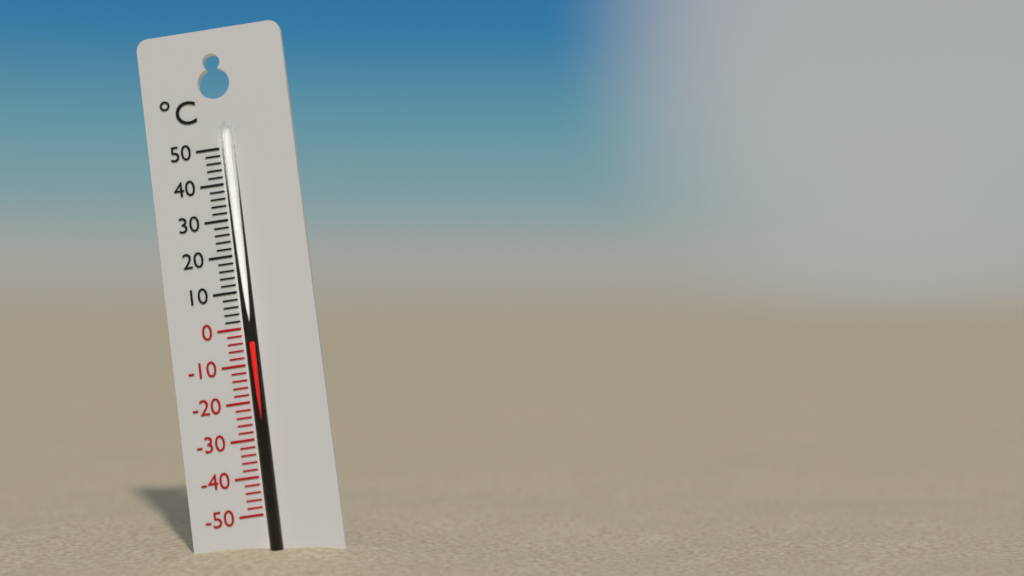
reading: -4 °C
